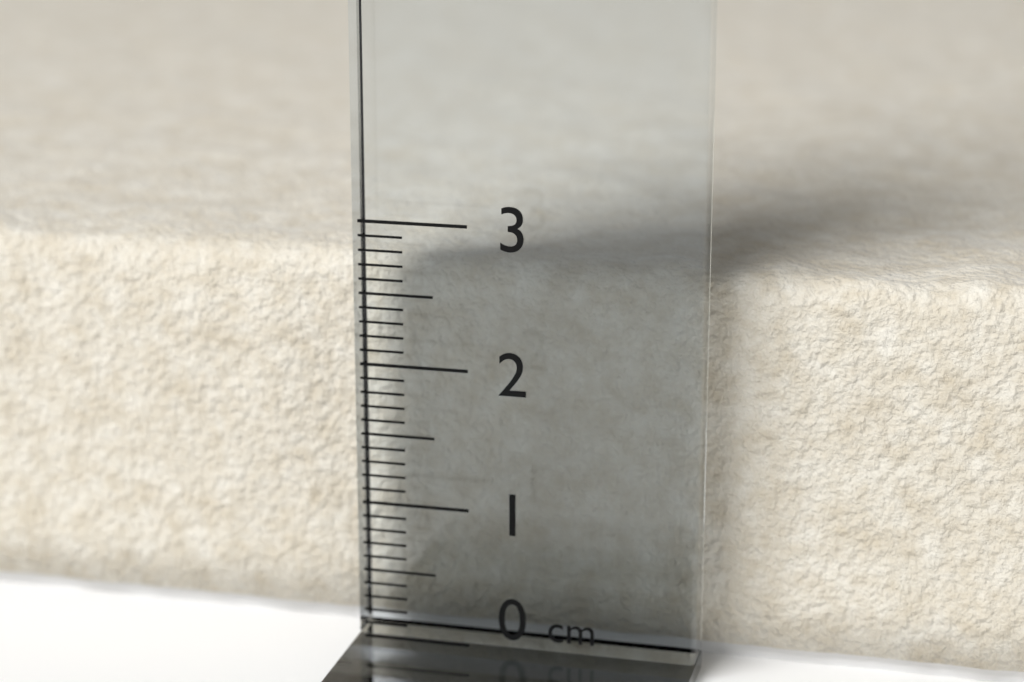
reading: 2.7 cm
